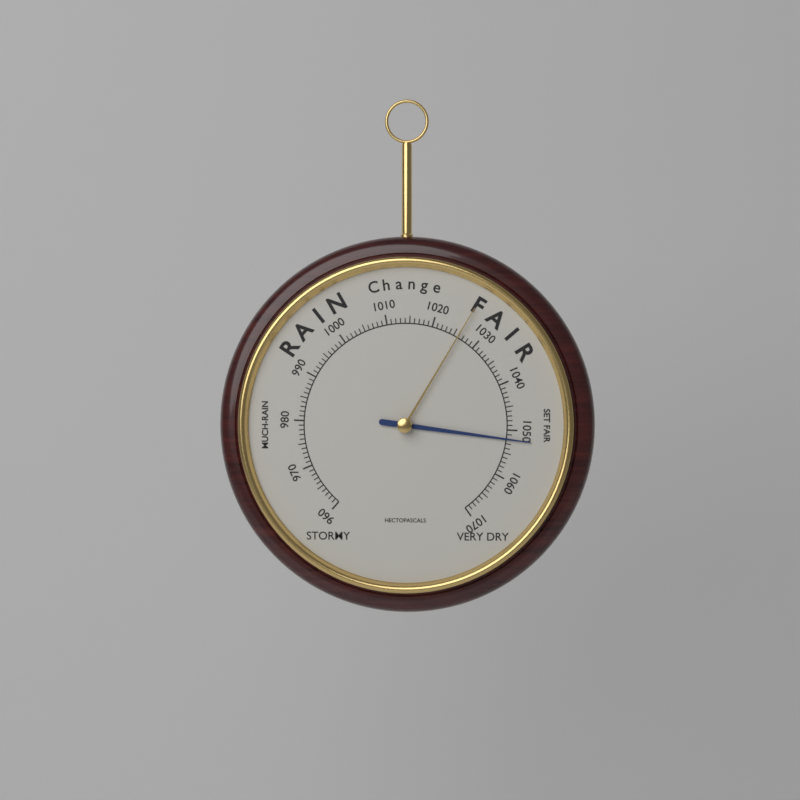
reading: 1052 hPa
